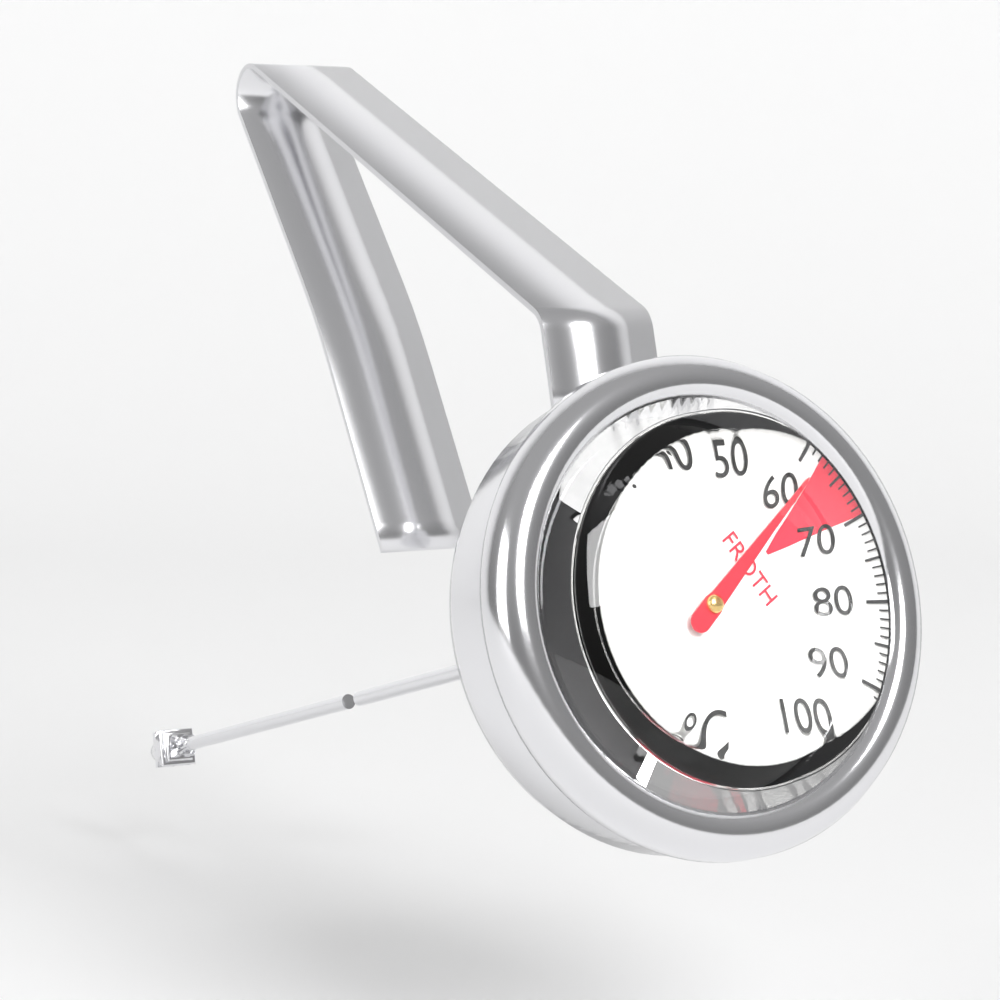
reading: 62 °C
